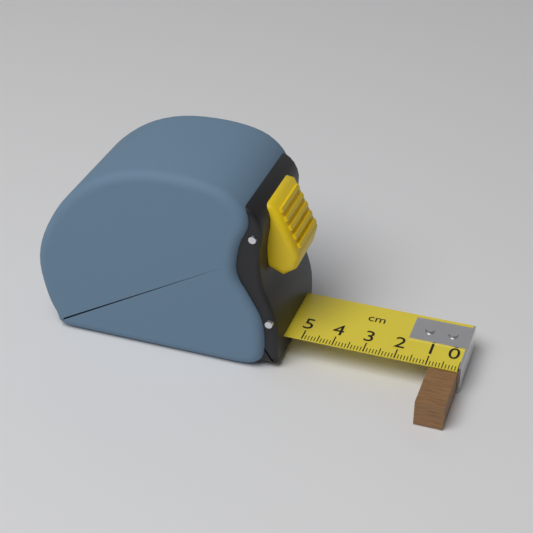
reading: 0.9 cm
